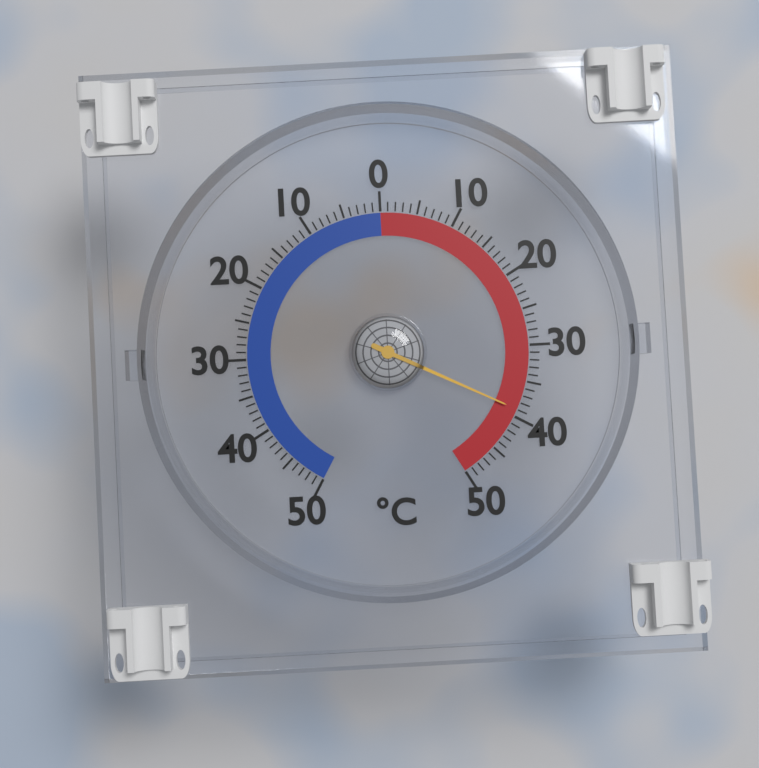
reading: 39 °C
